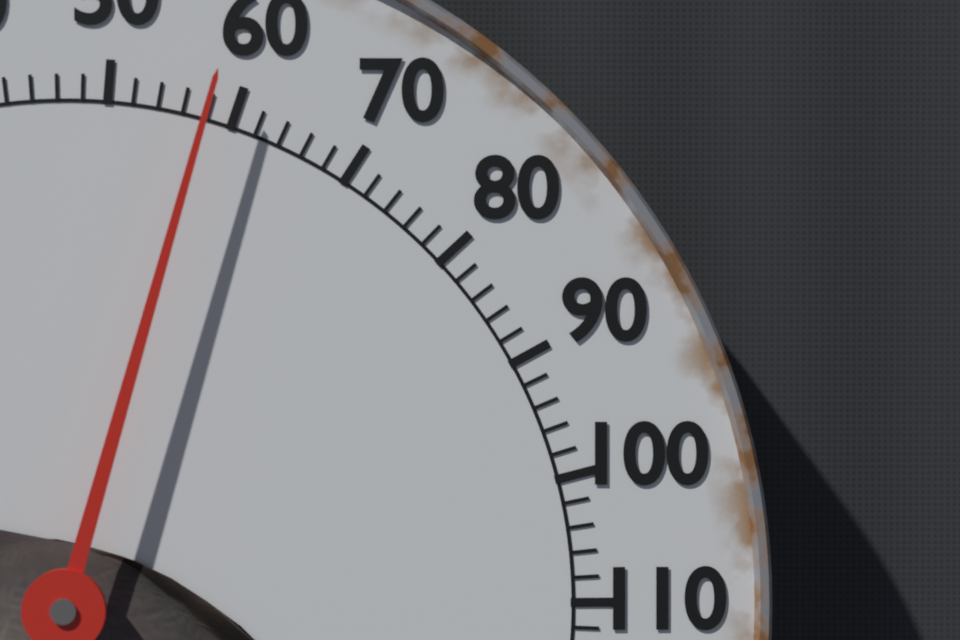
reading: 58 °F
